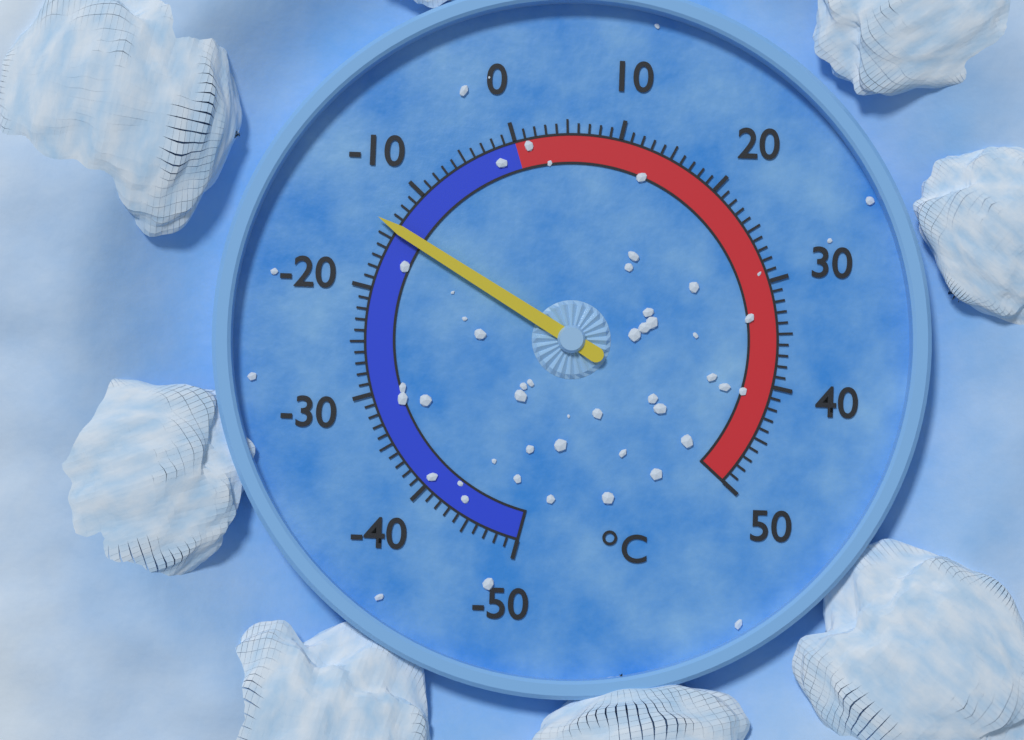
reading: -14 °C
